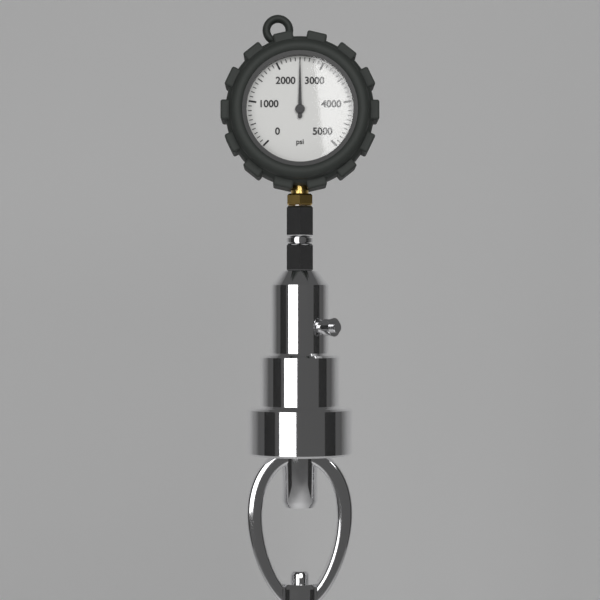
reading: 2500 psi
